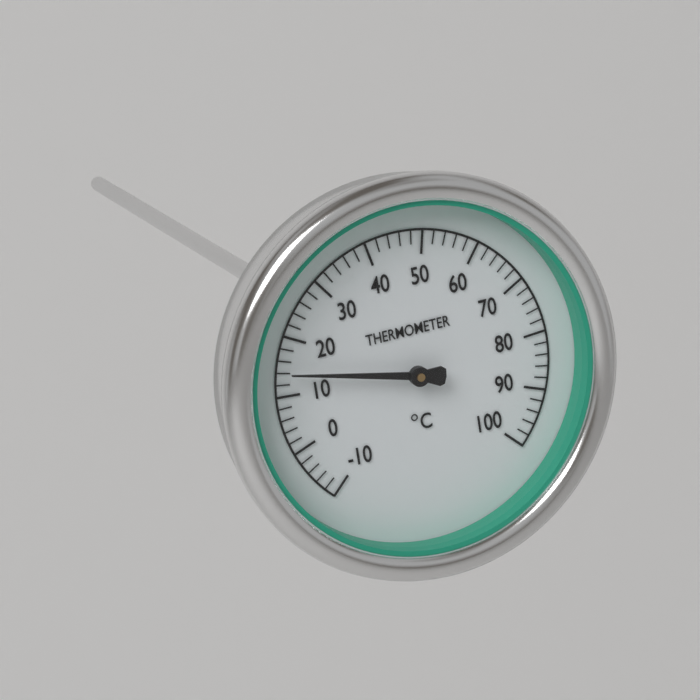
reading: 14 °C
